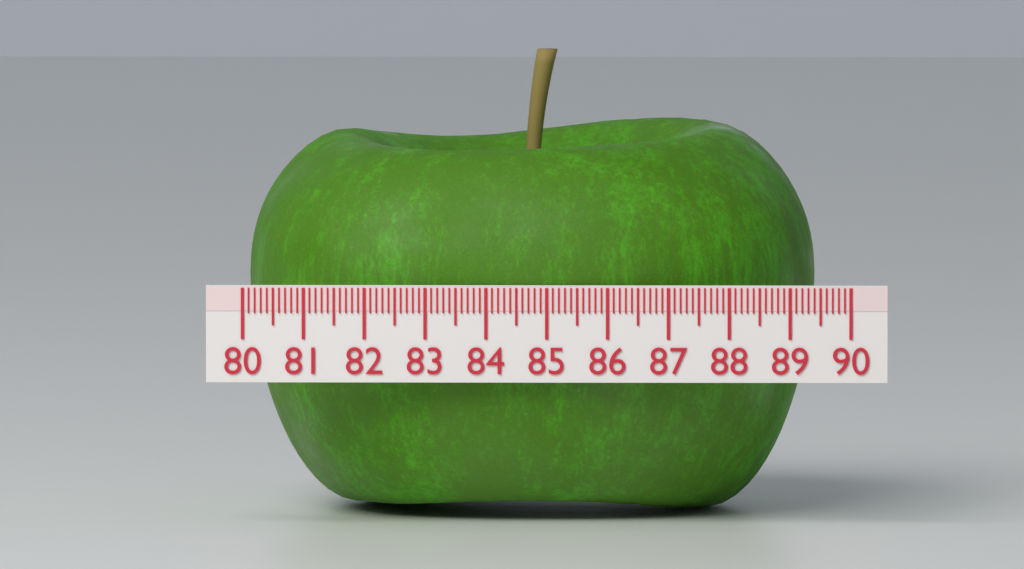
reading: 89.4 (no unit)
